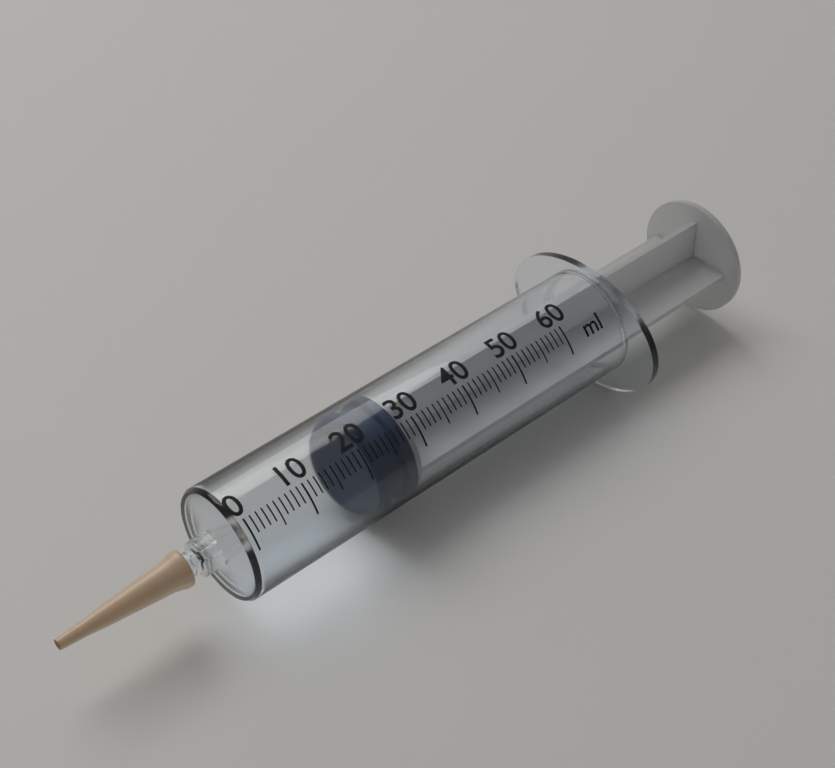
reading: 21 ml
